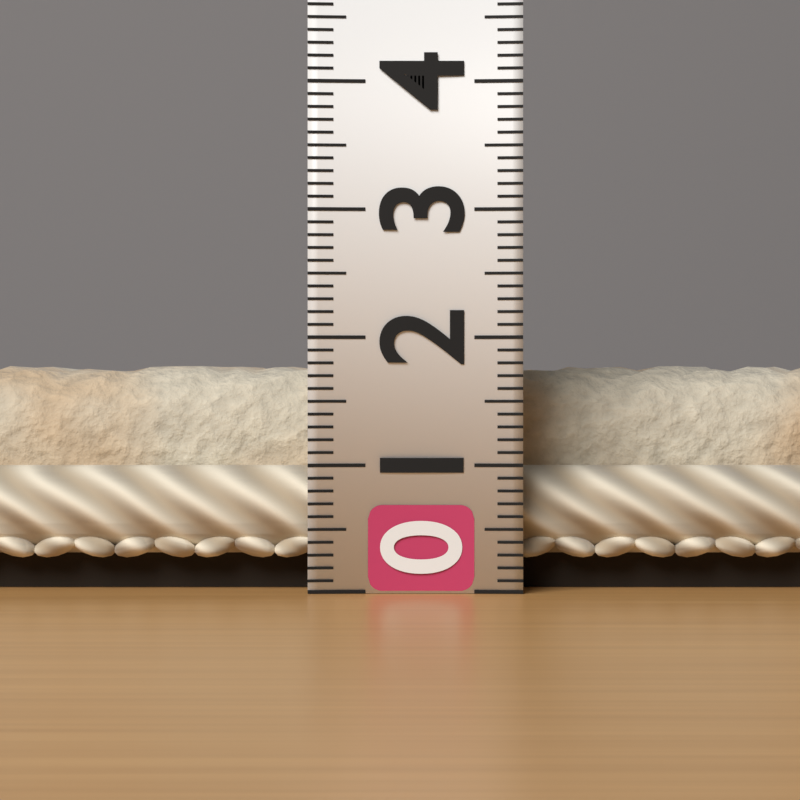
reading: 1.8 (no unit)
